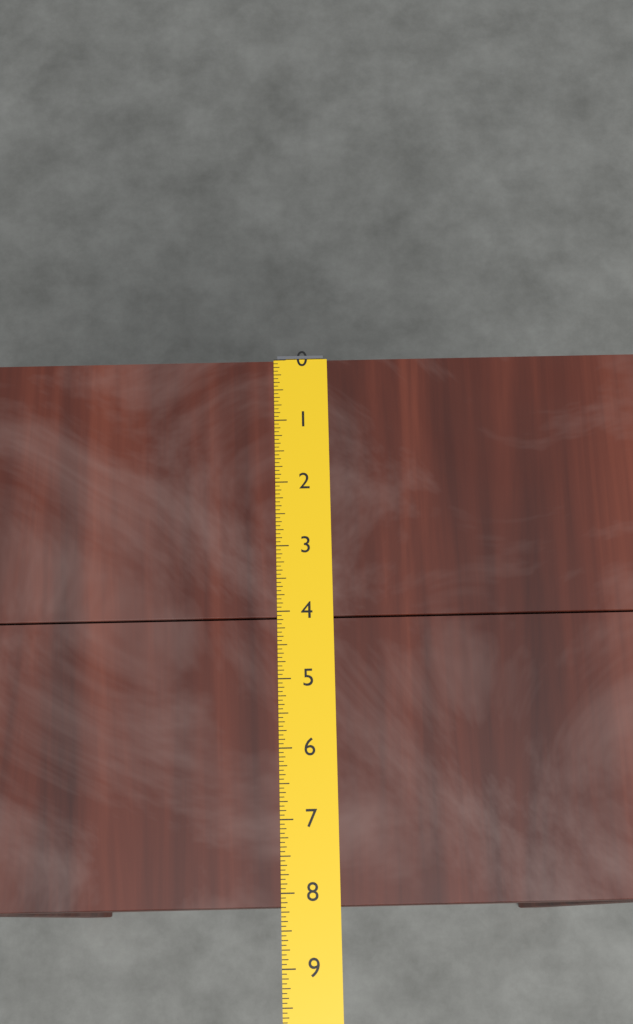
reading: 8.1875 (no unit)
